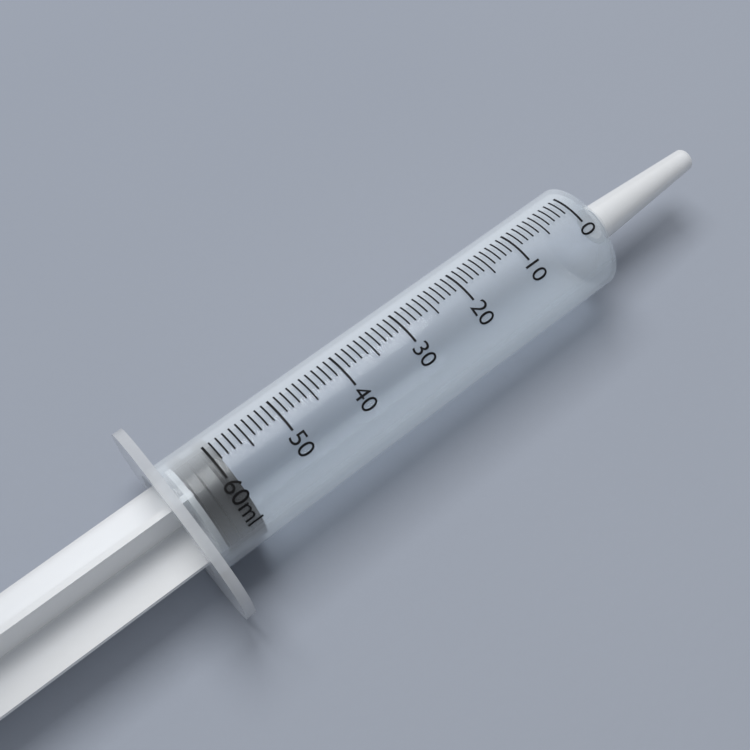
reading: 59 ml
